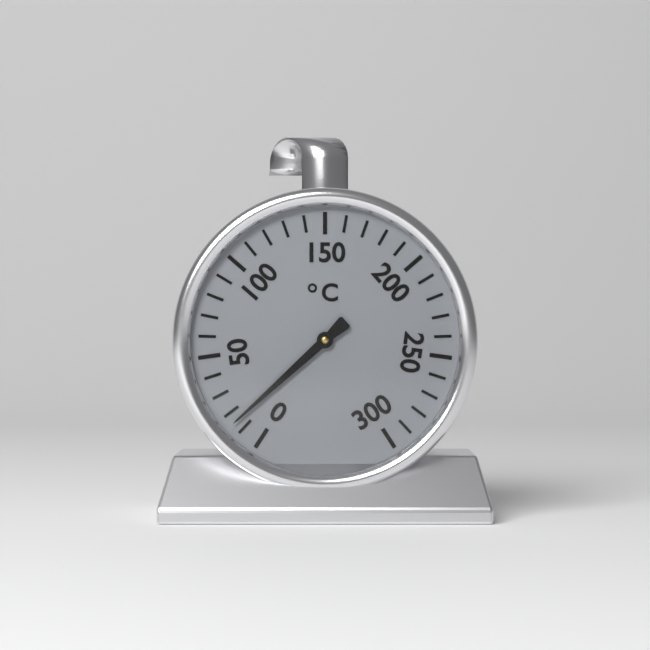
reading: 15 °C
